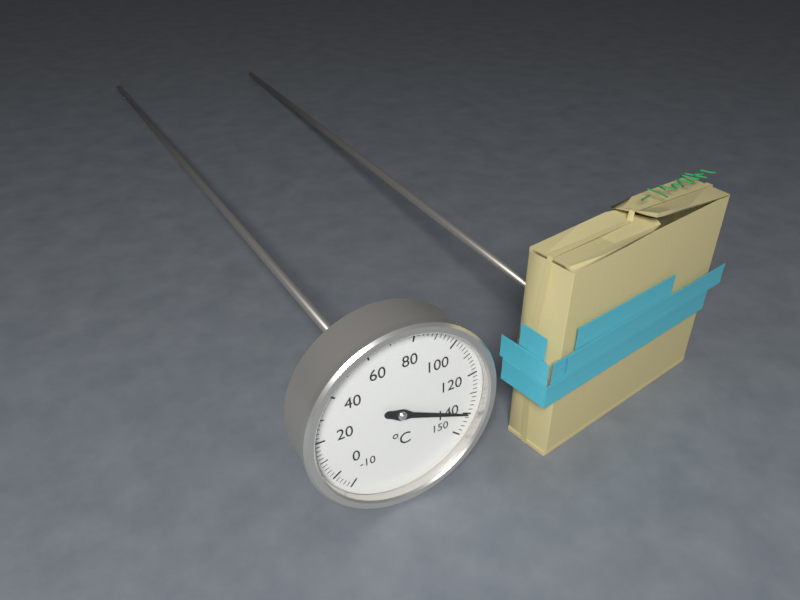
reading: 140 °C
